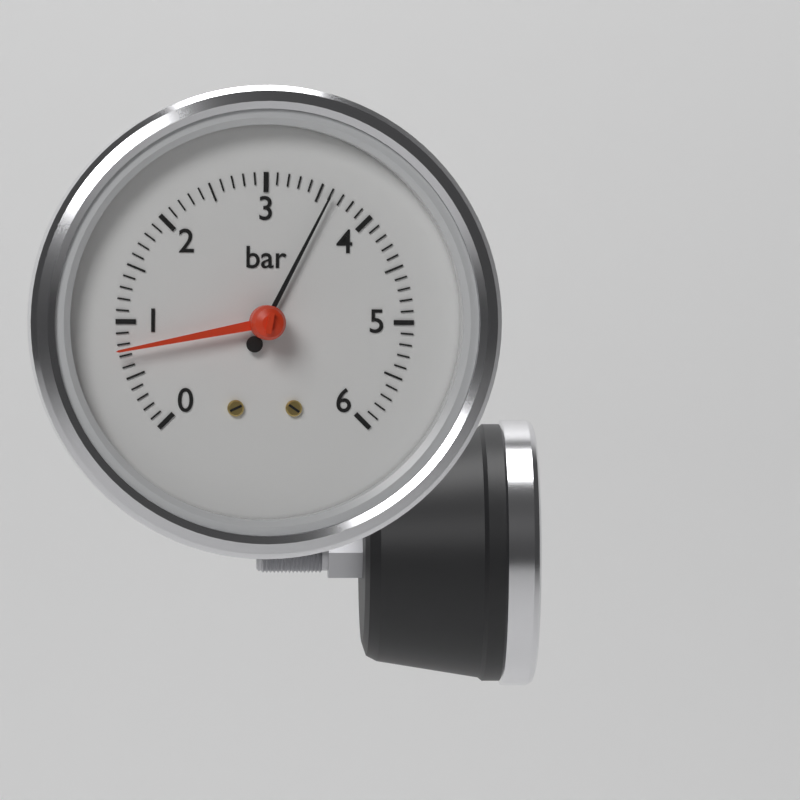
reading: 3.6 bar
